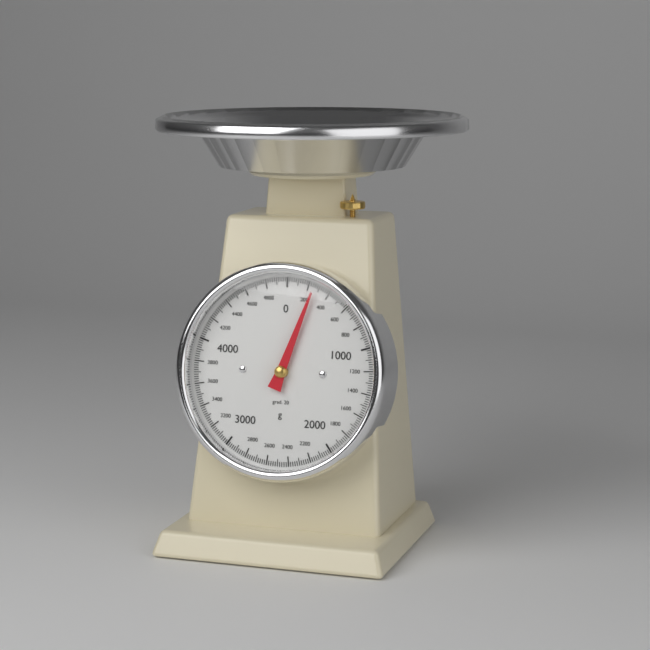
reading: 260 g
